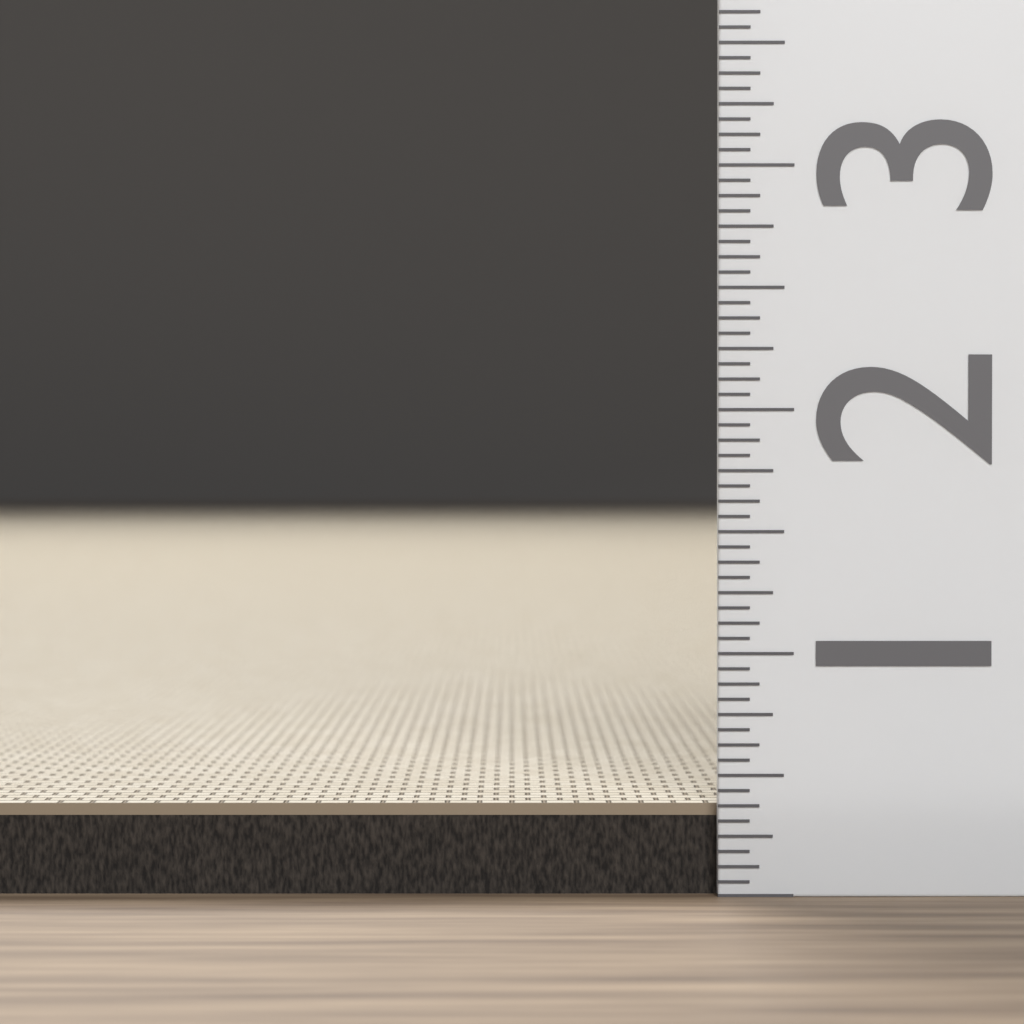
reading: 0.3750 (no unit)
